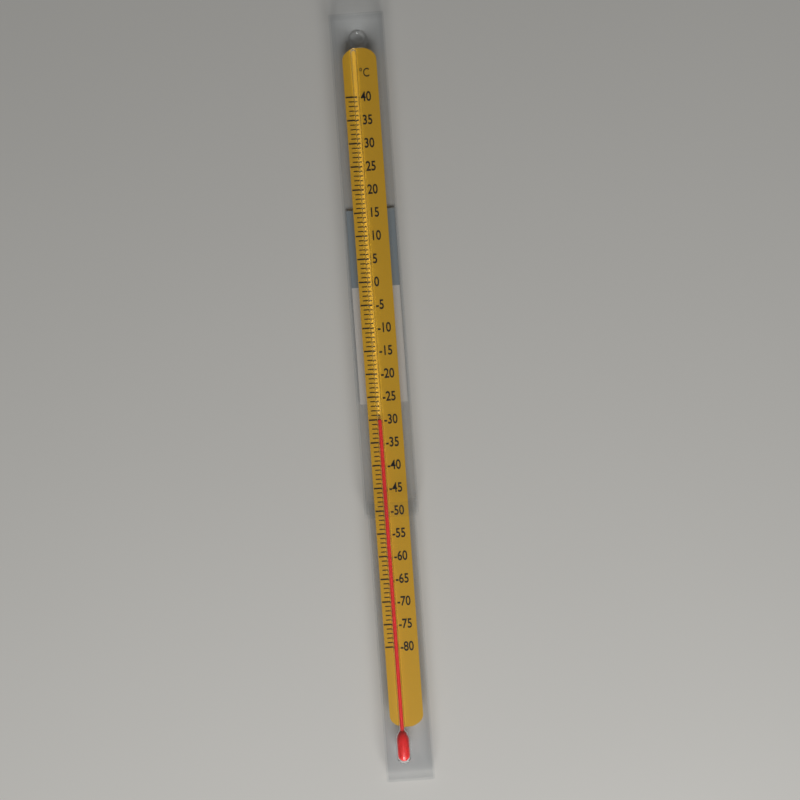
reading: -30 °C
